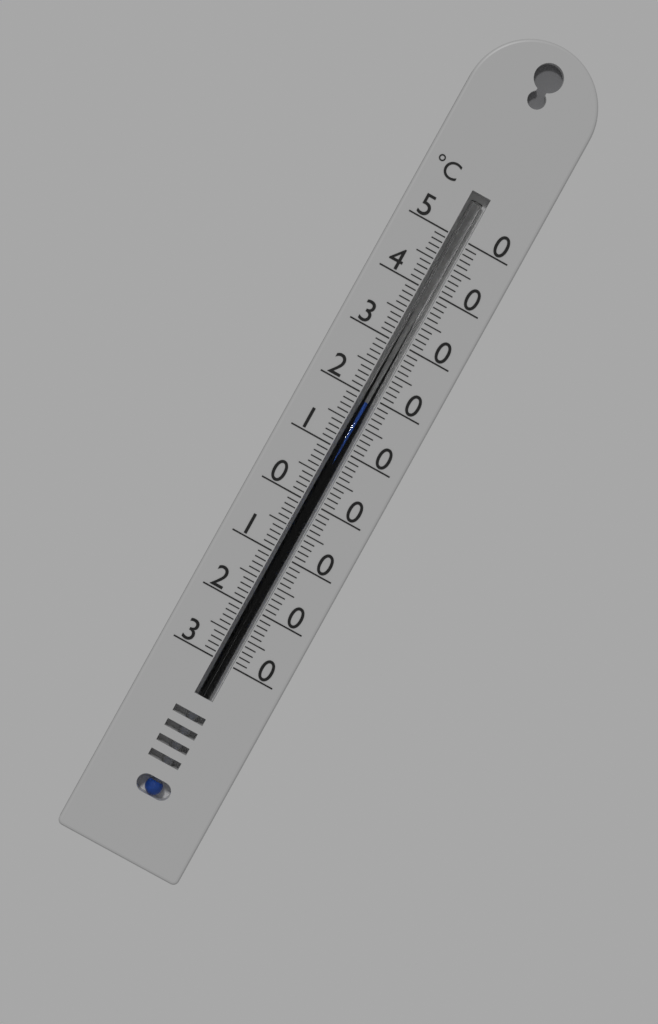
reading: 19 °C
